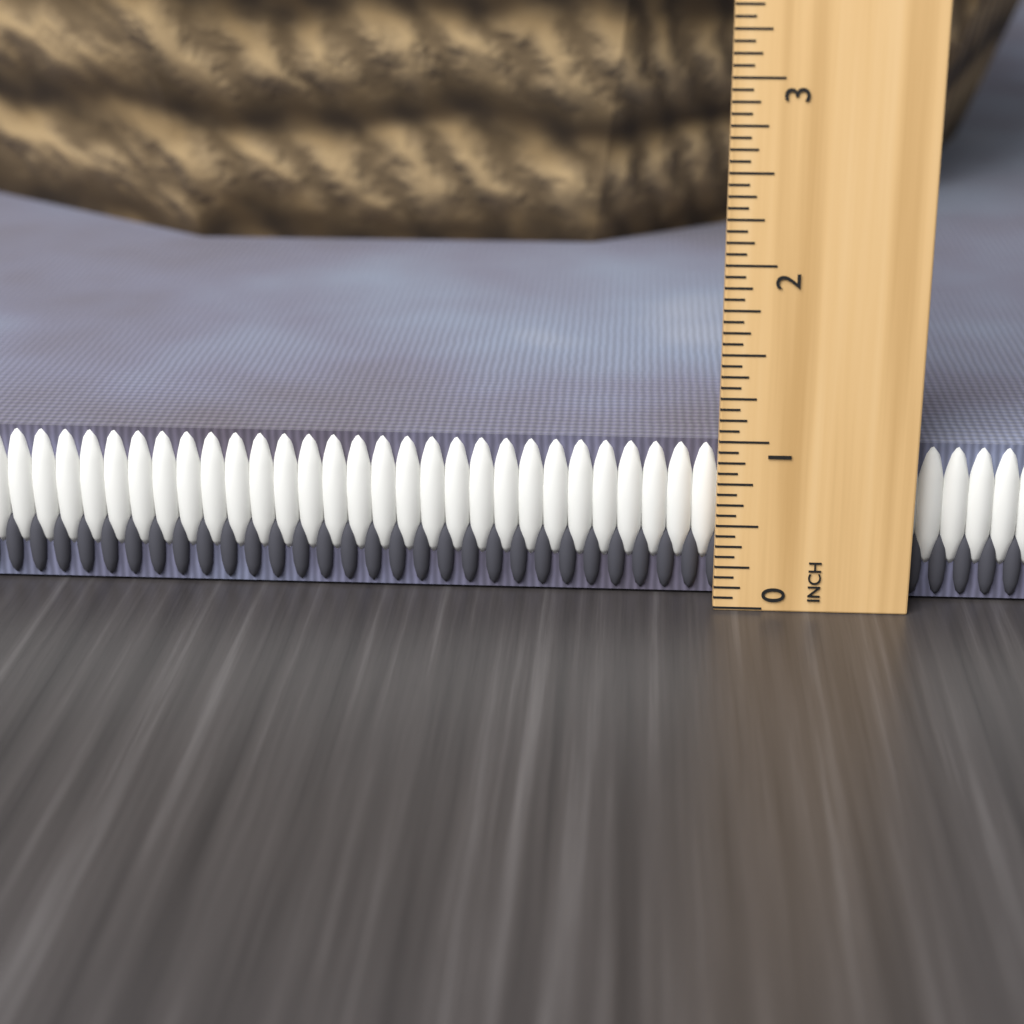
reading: 0.9375 in
